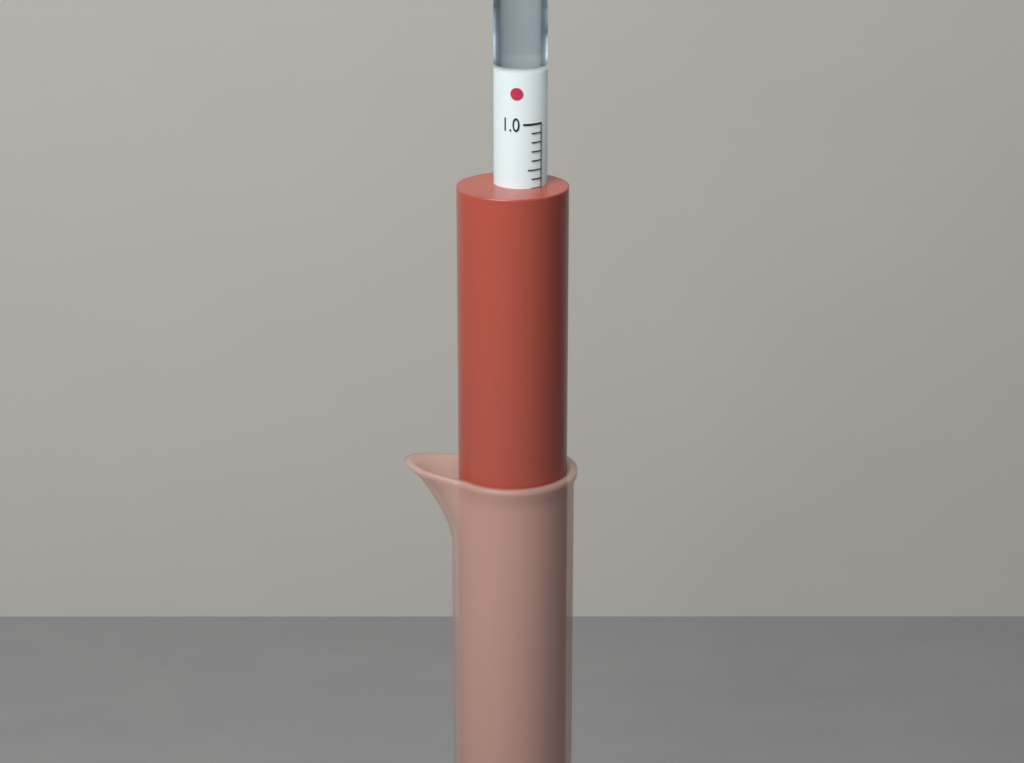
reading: 1.07 (no unit)
